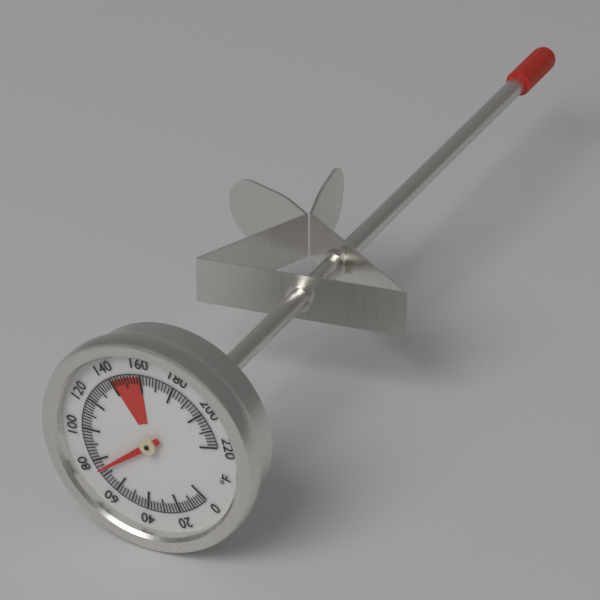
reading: 74 °F
